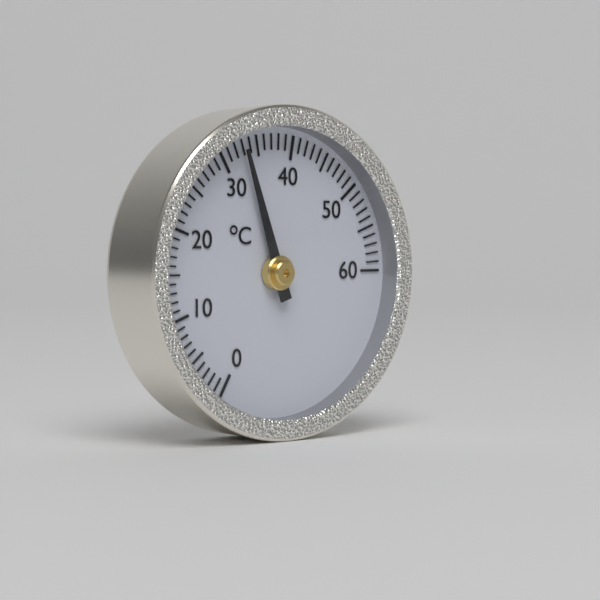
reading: 33 °C
